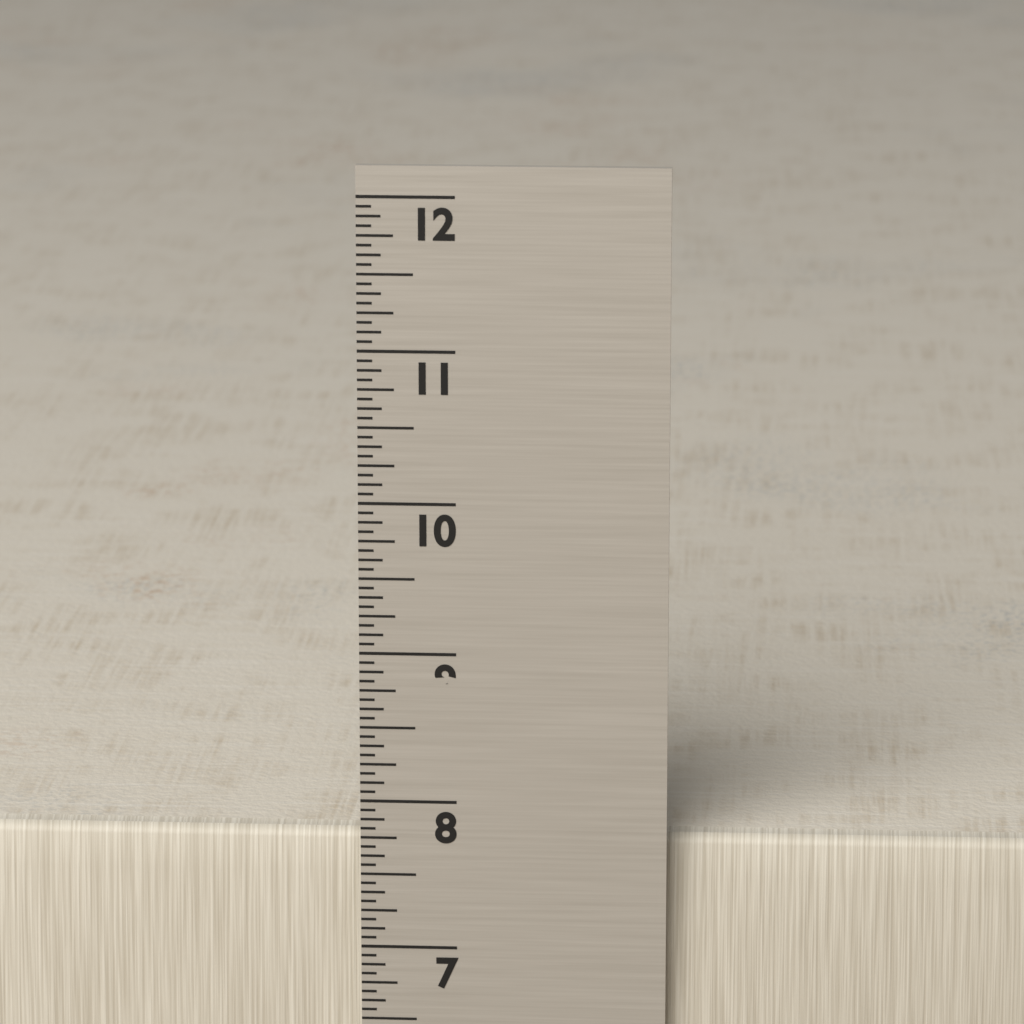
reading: 7.7500 in
